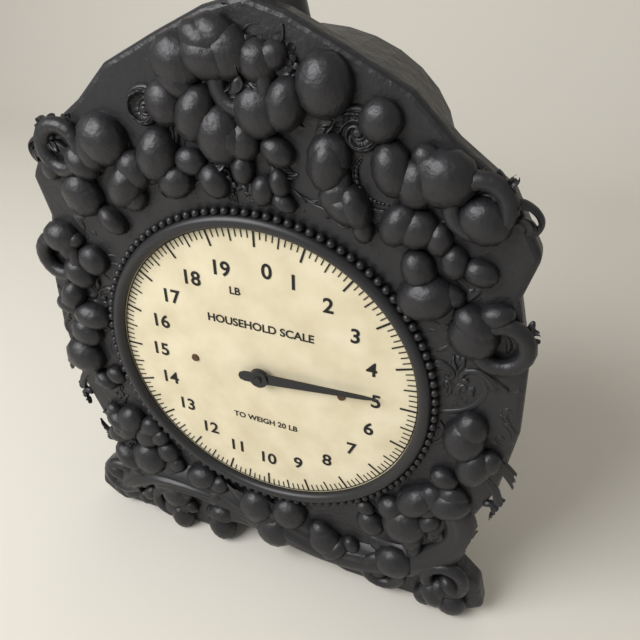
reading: 4.750 lb
